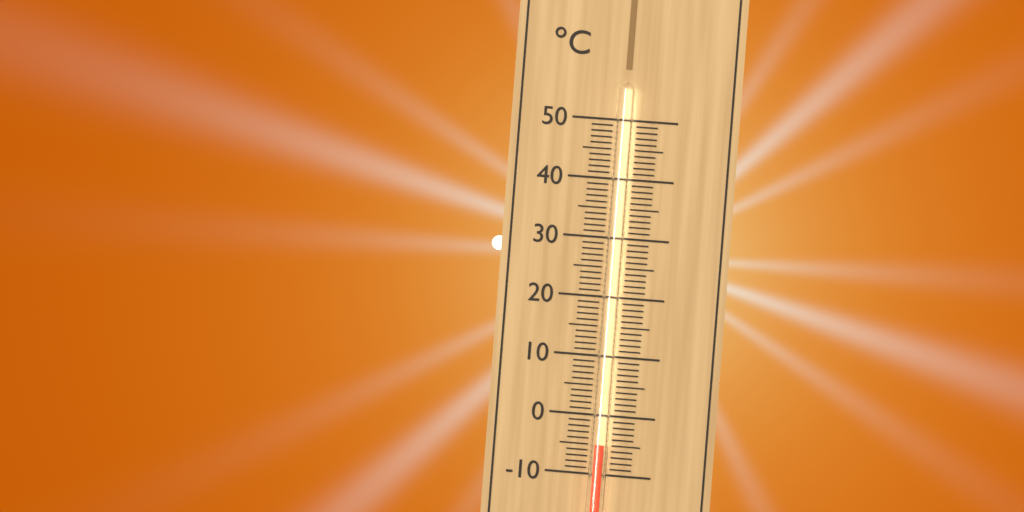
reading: -5 °C
